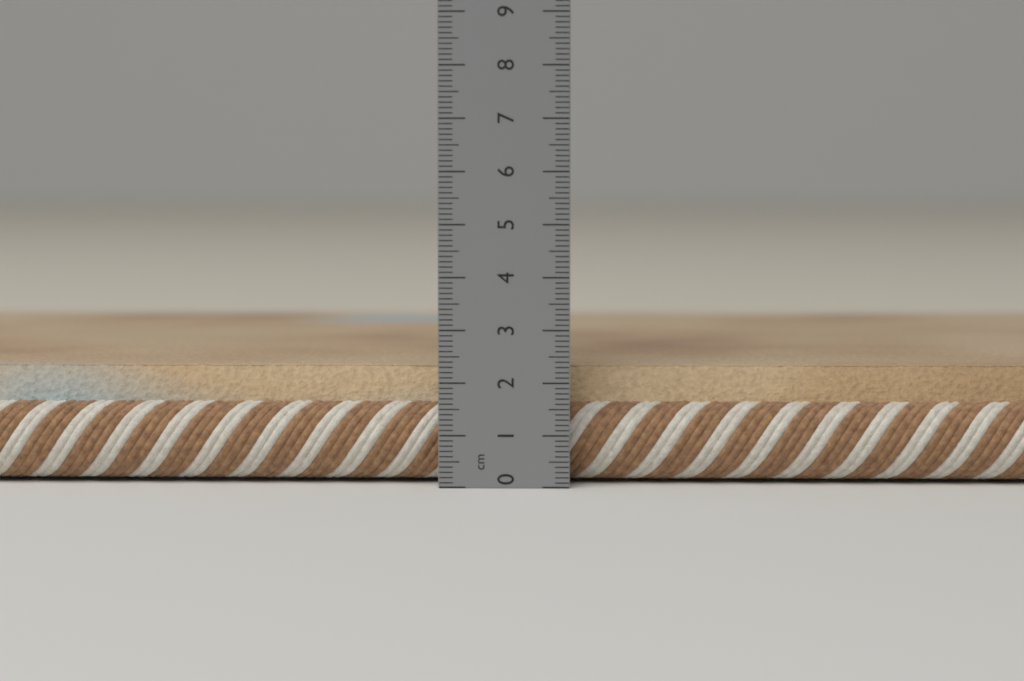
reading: 2.3 cm
